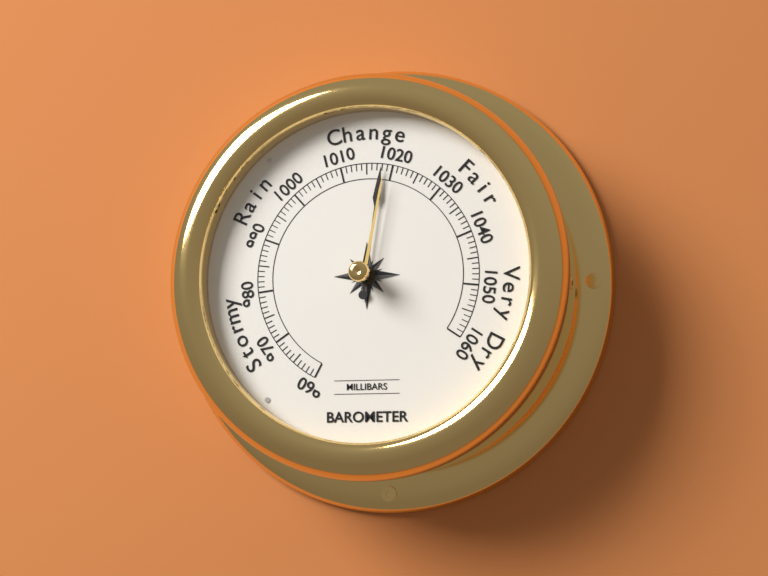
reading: 1018 mbar
